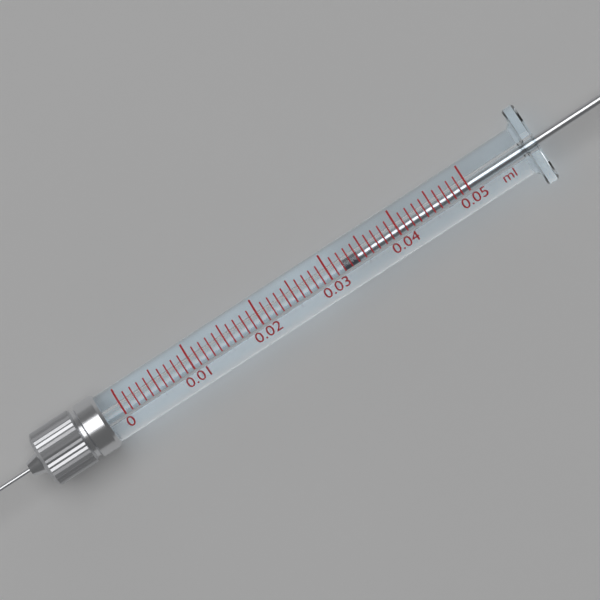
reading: 0.032 ml
